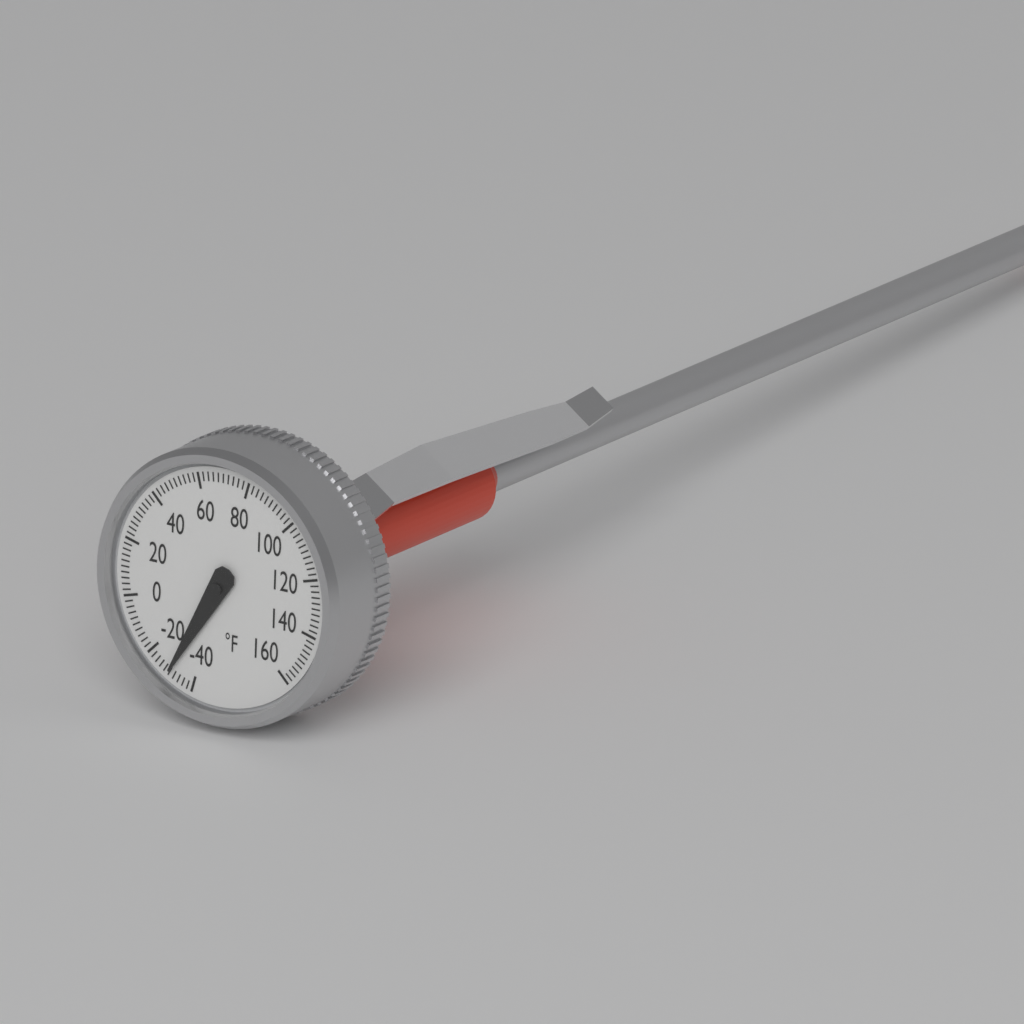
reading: -30 °F
